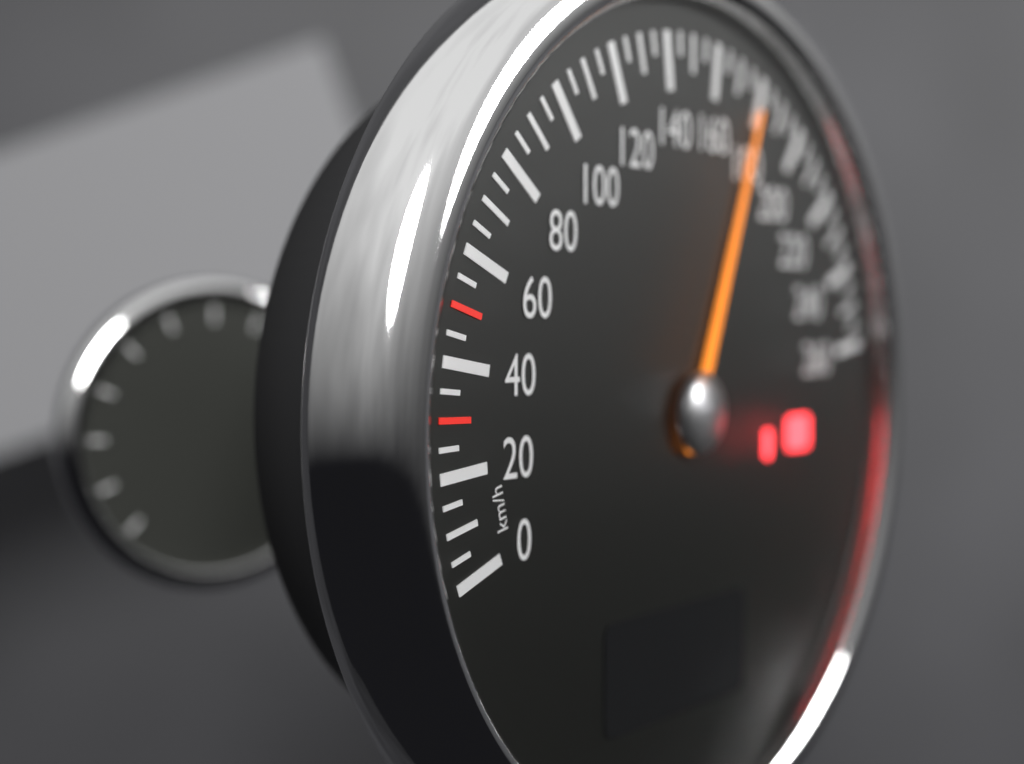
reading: 180 km/h
